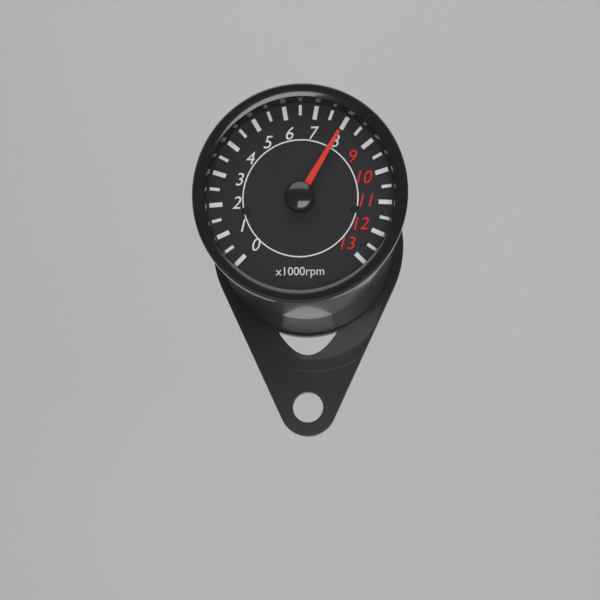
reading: 8000 rpm
